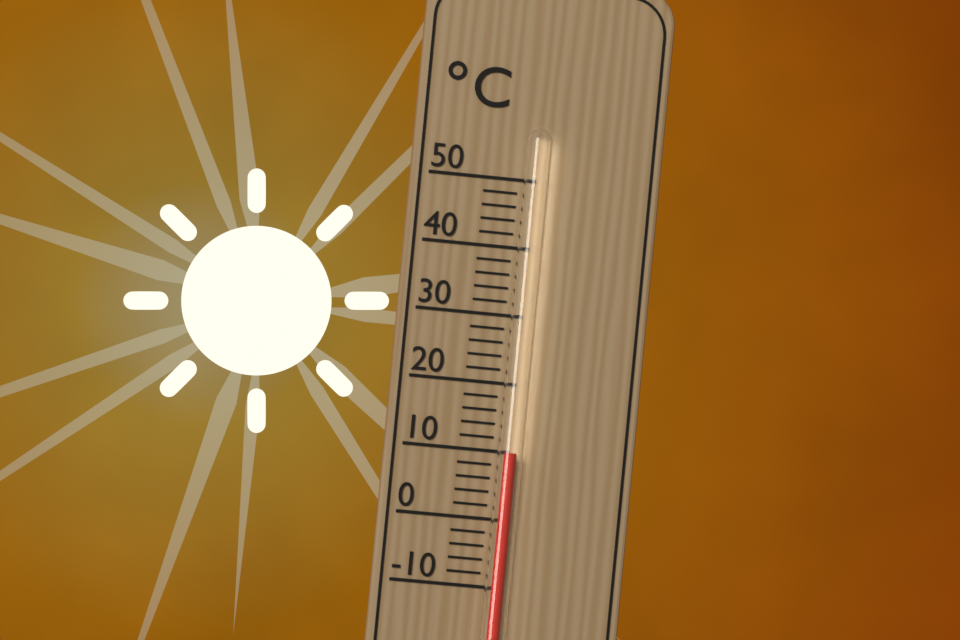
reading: 10 °C
